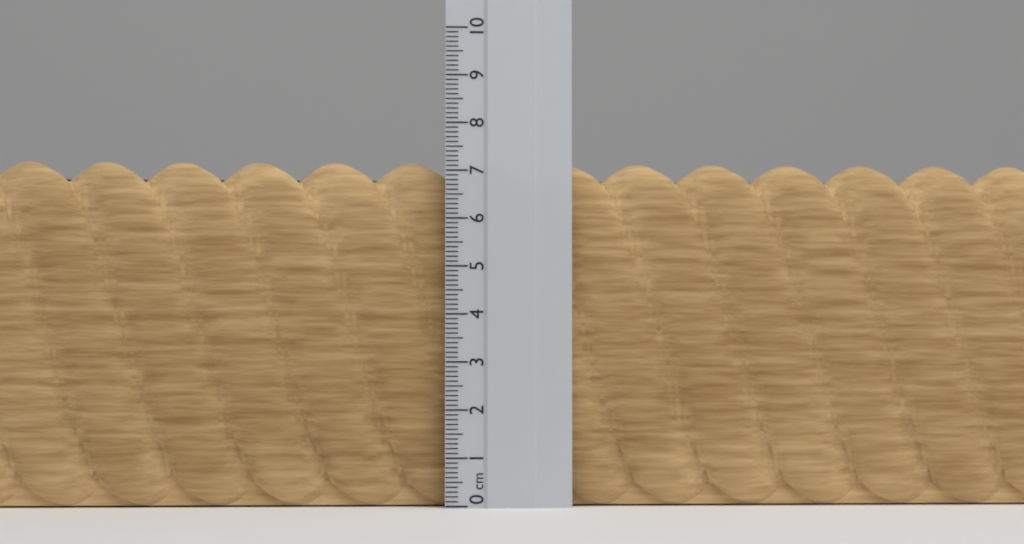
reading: 7.2 cm
